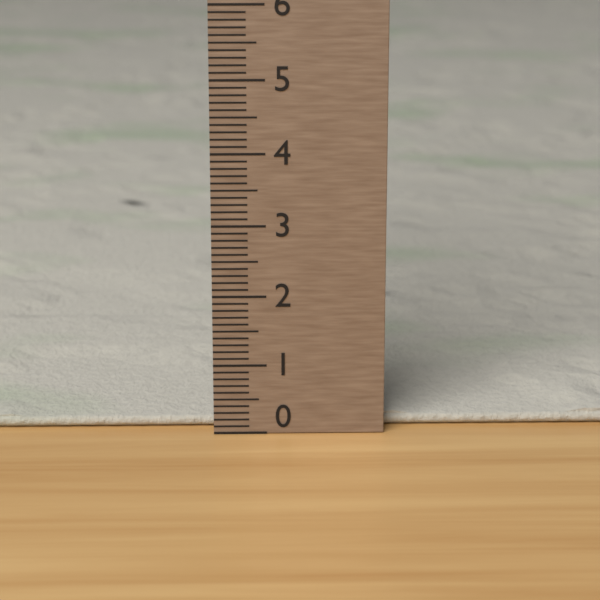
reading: 0.2 (no unit)
